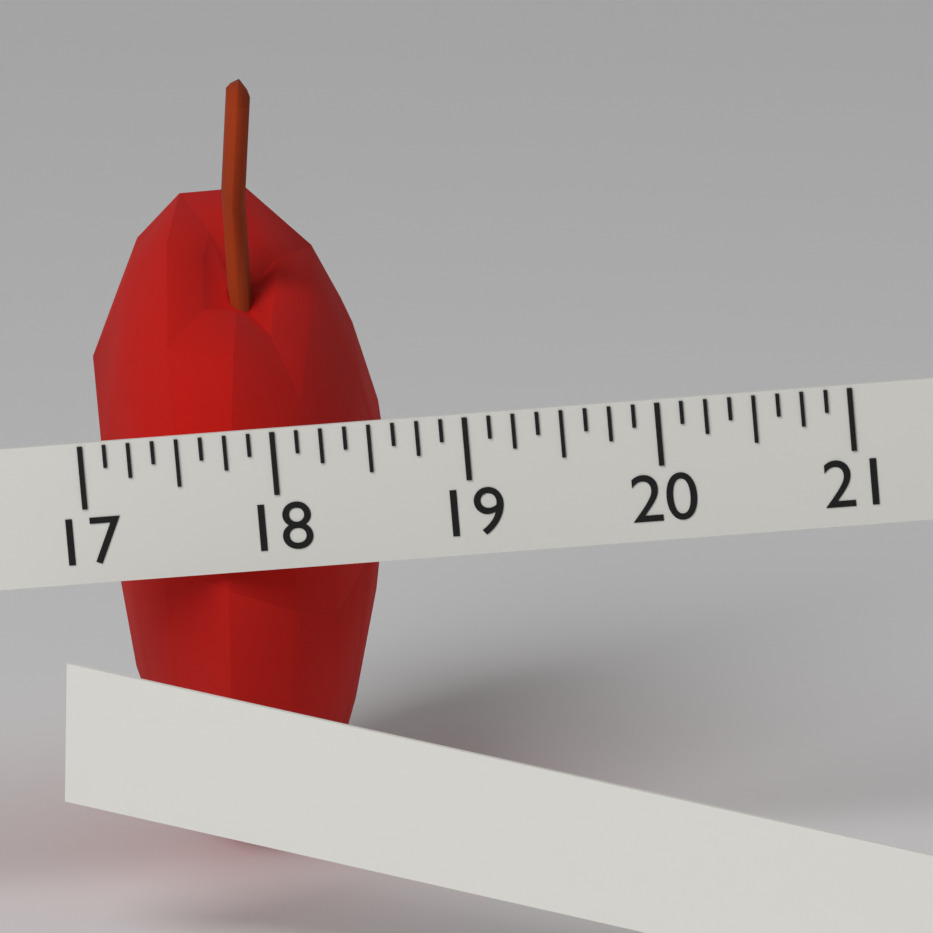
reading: 18.500 (no unit)
